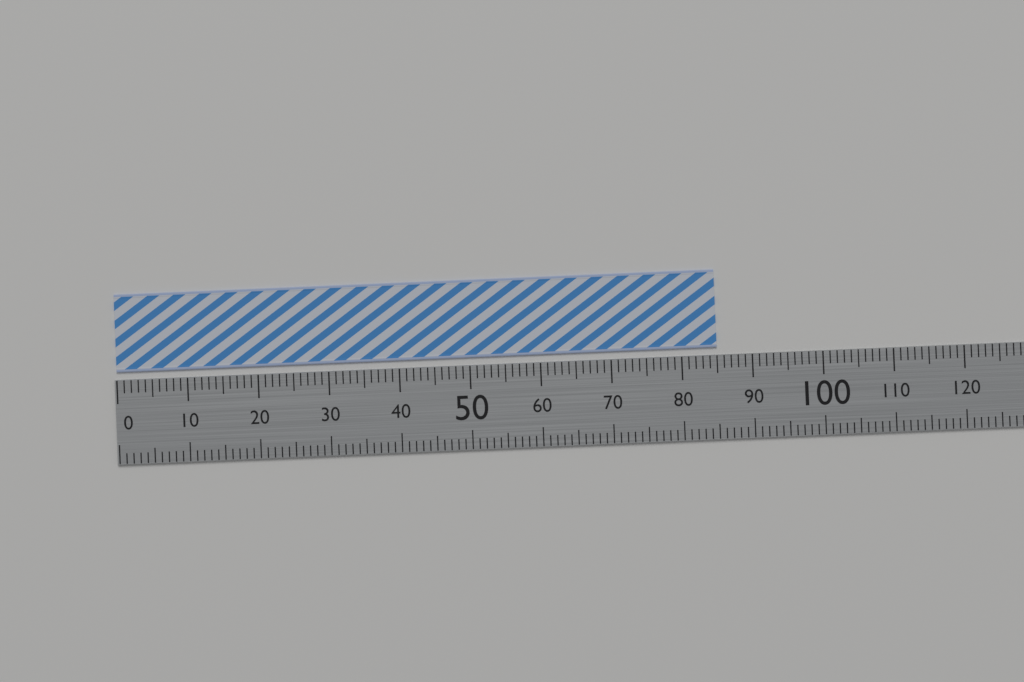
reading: 85 (no unit)
